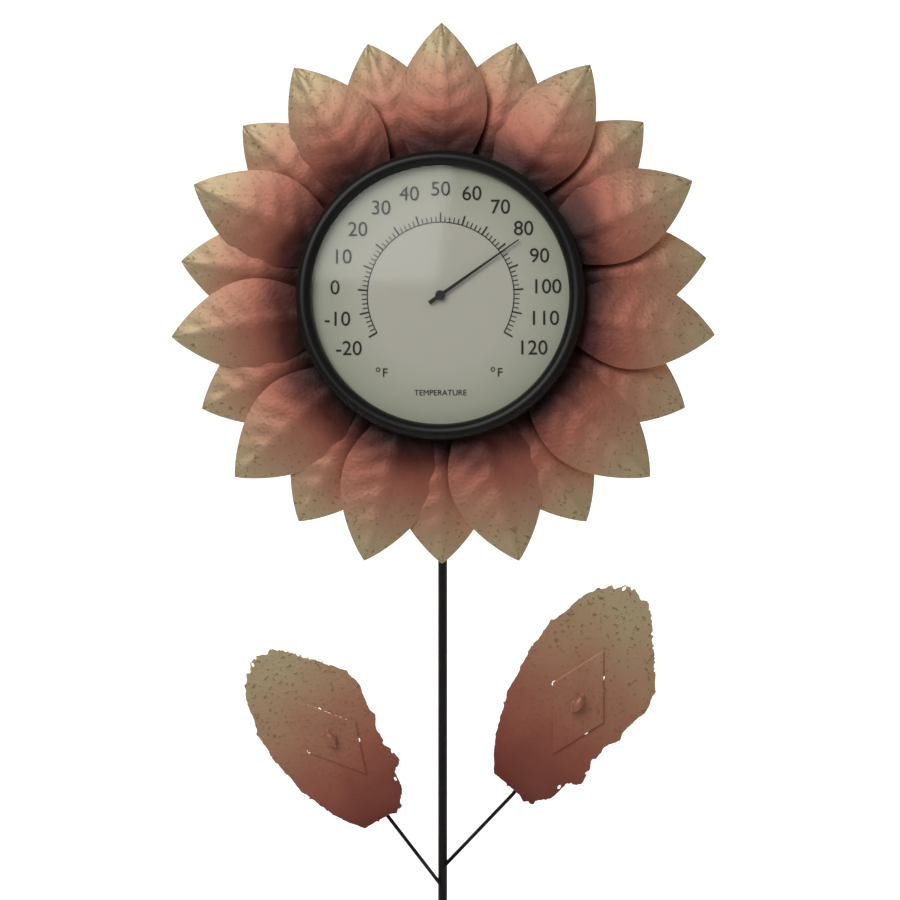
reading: 82 °F
